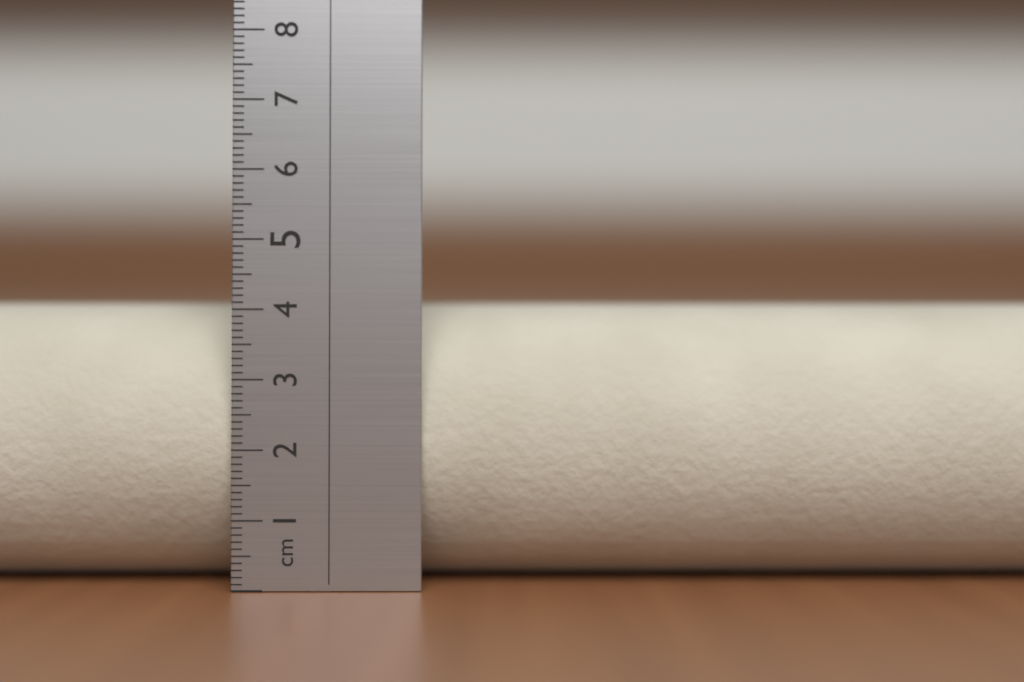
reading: 4.2 cm
